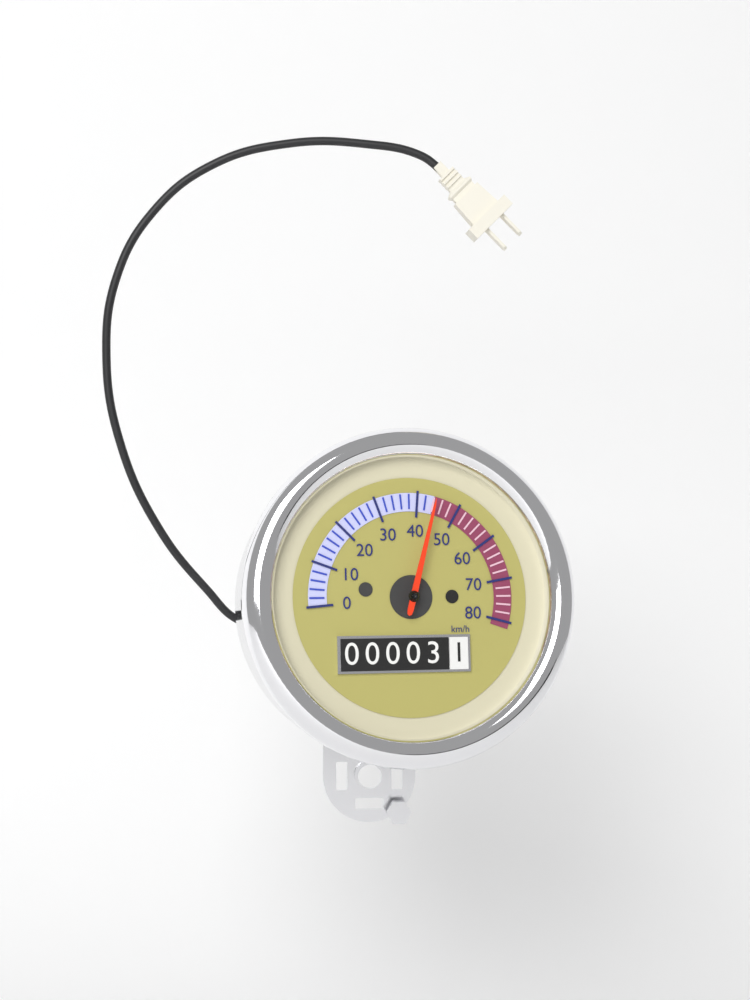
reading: 44 km/h
